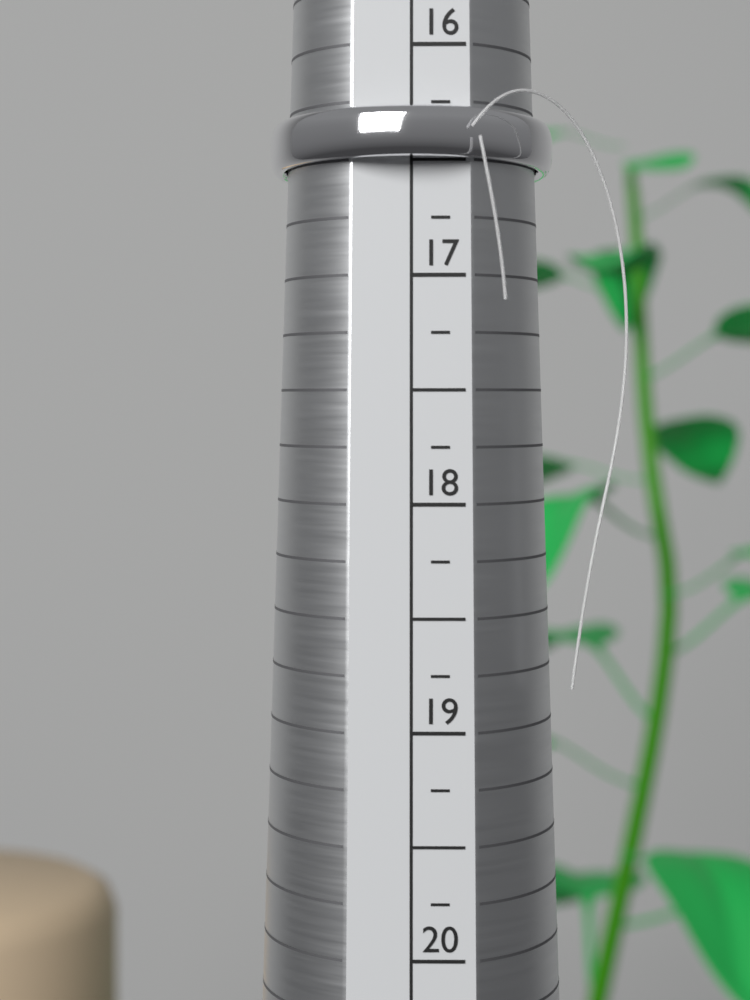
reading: 16.50 (no unit)
